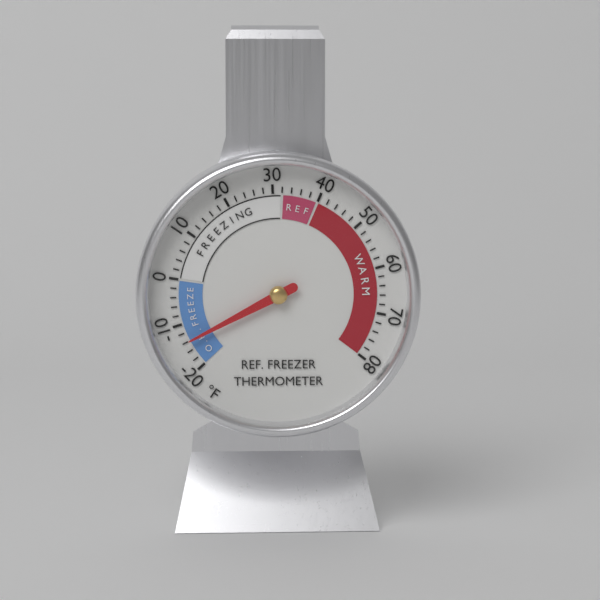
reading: -14 °F
